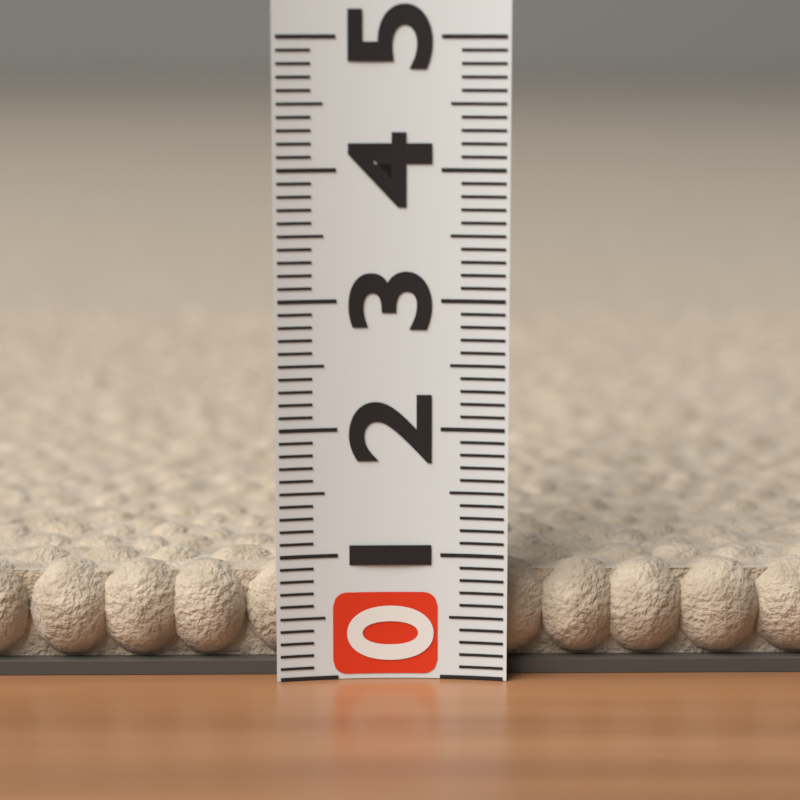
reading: 0.9 (no unit)
